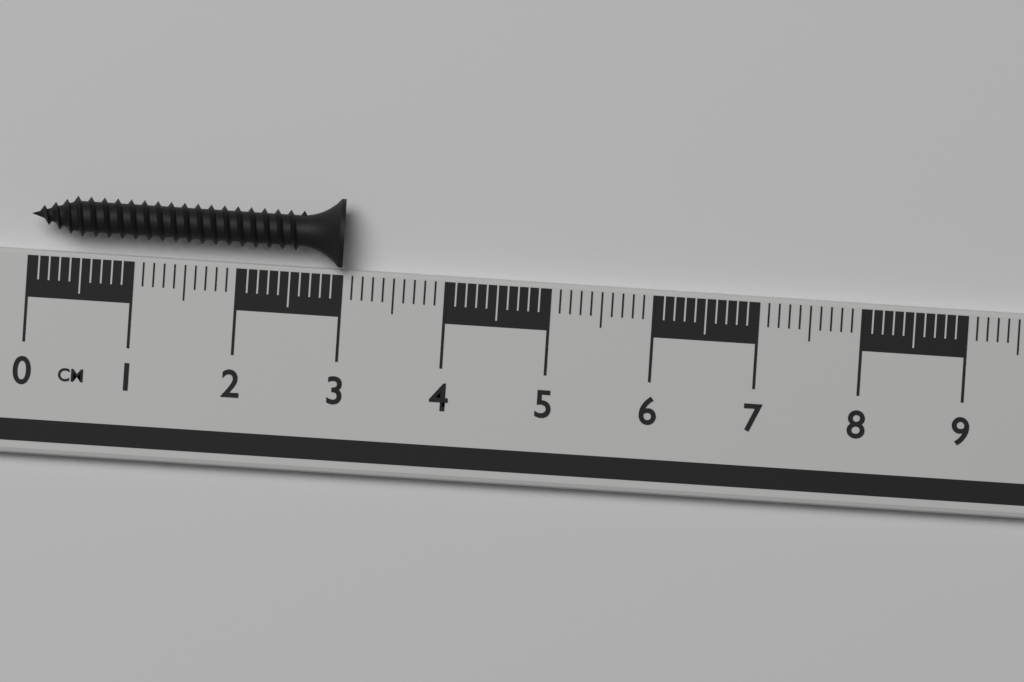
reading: 3.0 cm
